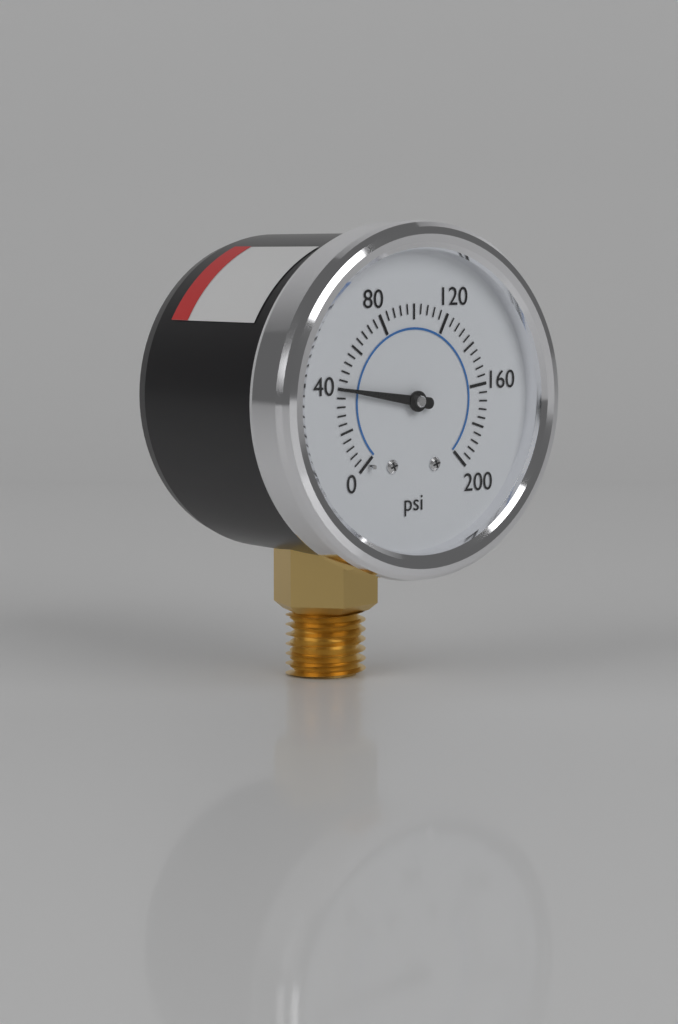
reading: 40 psi
